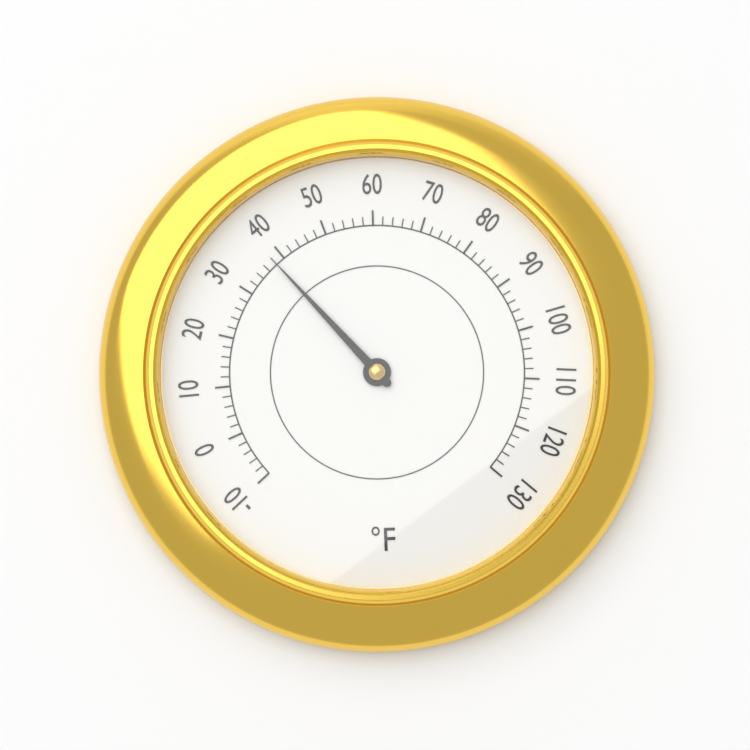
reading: 38 °F
